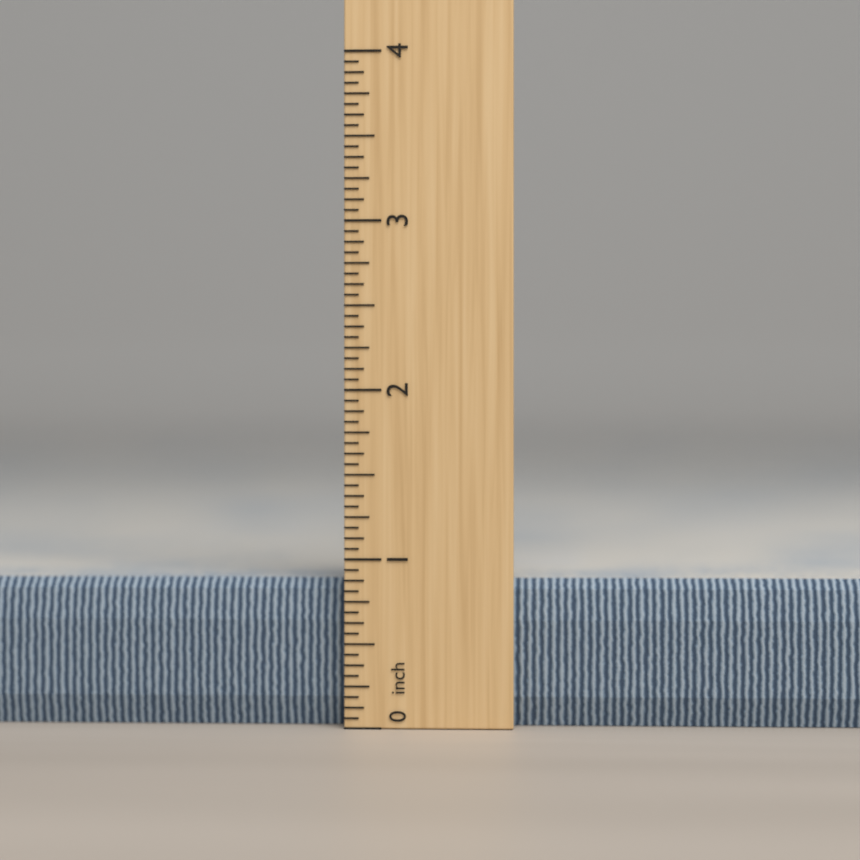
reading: 0.8750 inch
